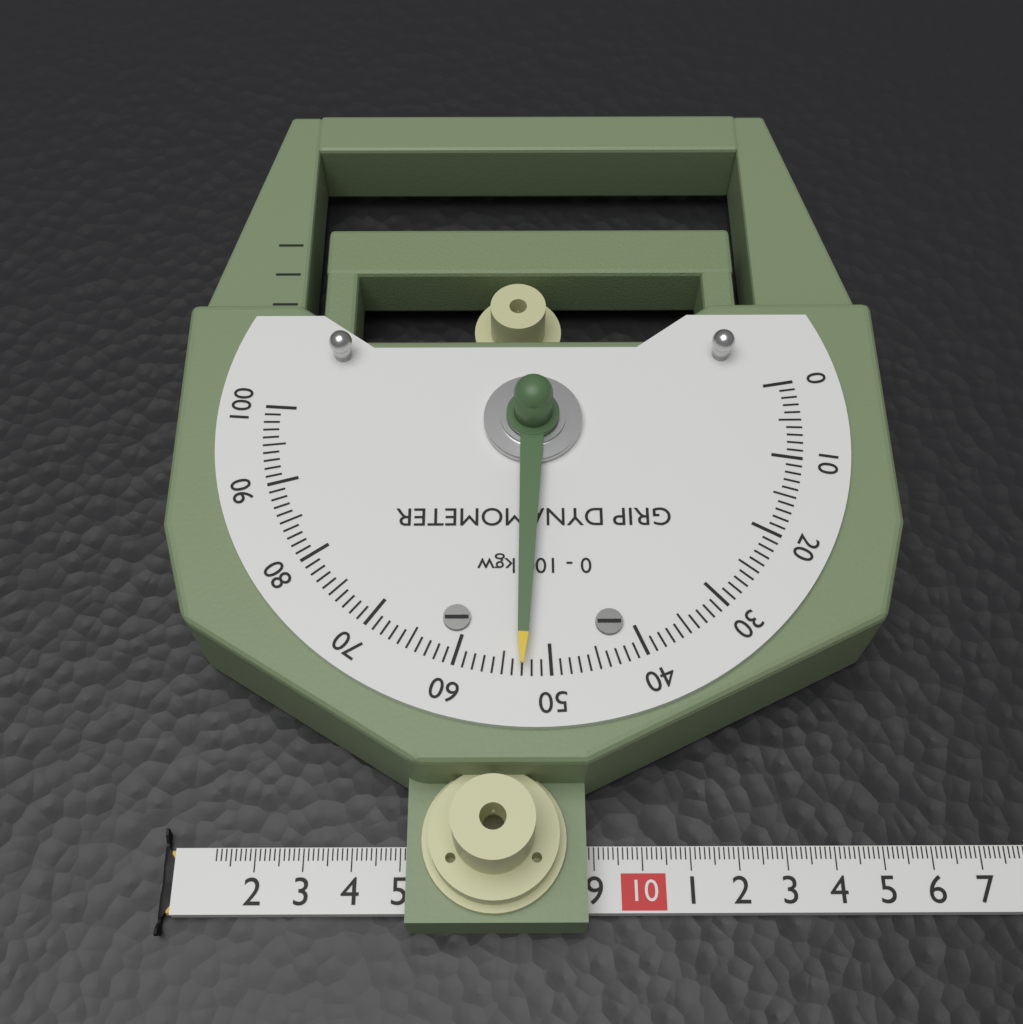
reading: 53 kgw
